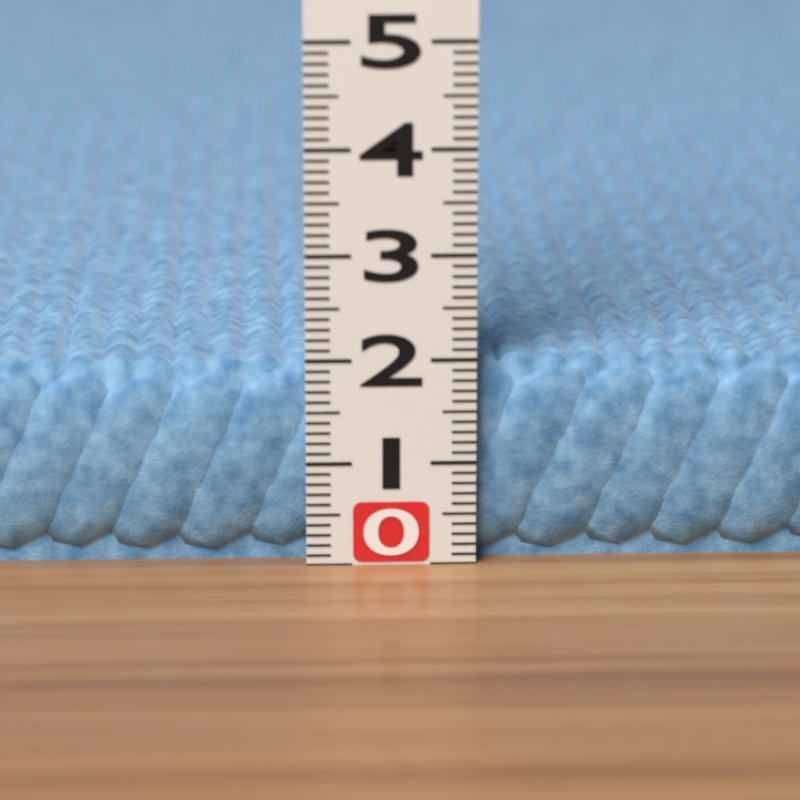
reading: 2.0 (no unit)
